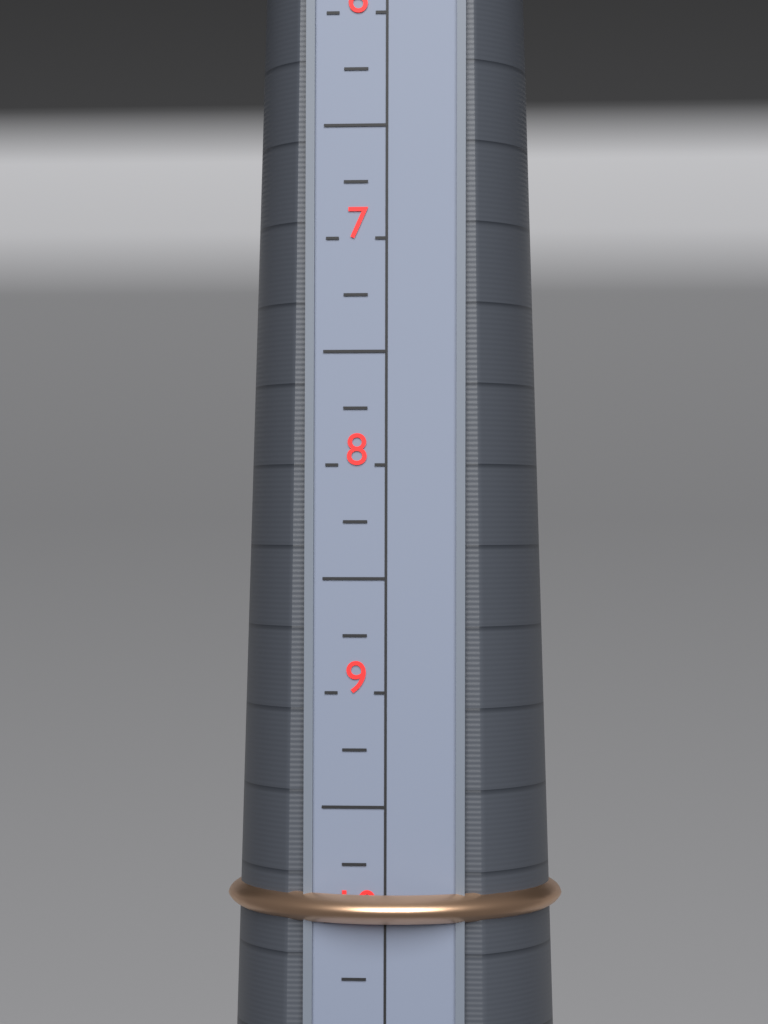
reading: 10.00 (no unit)
